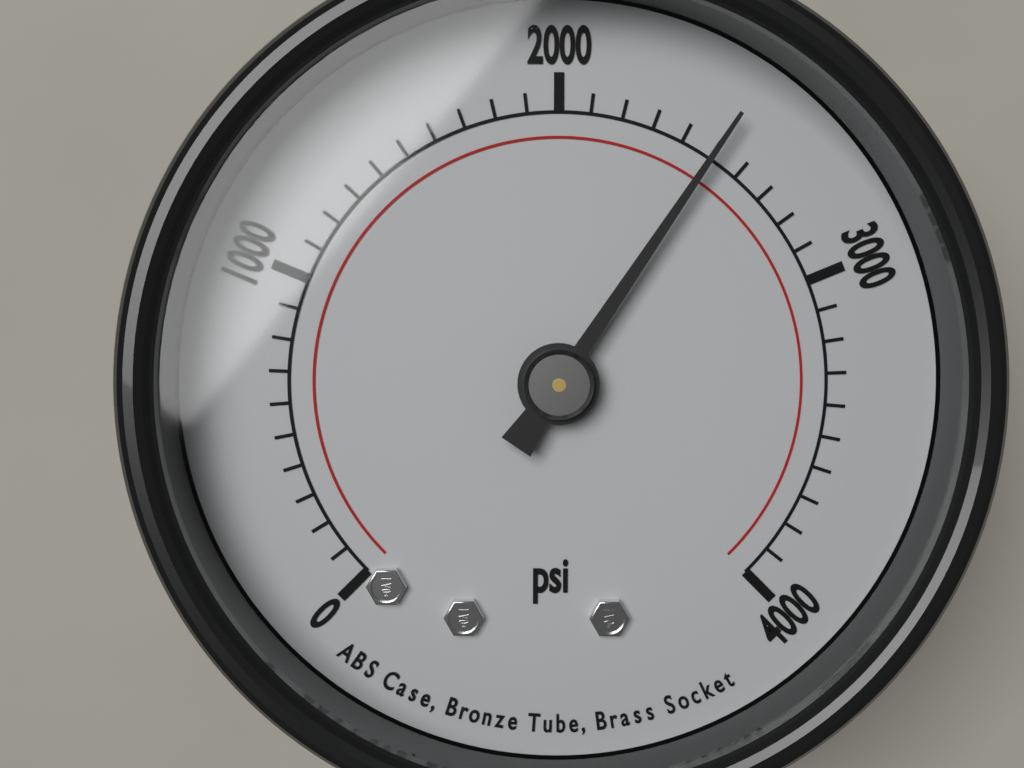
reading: 2500 psi
